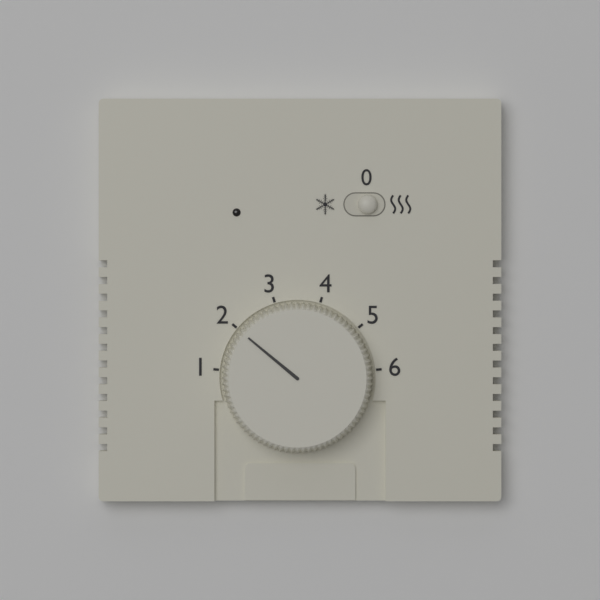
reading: 2 (no unit)
